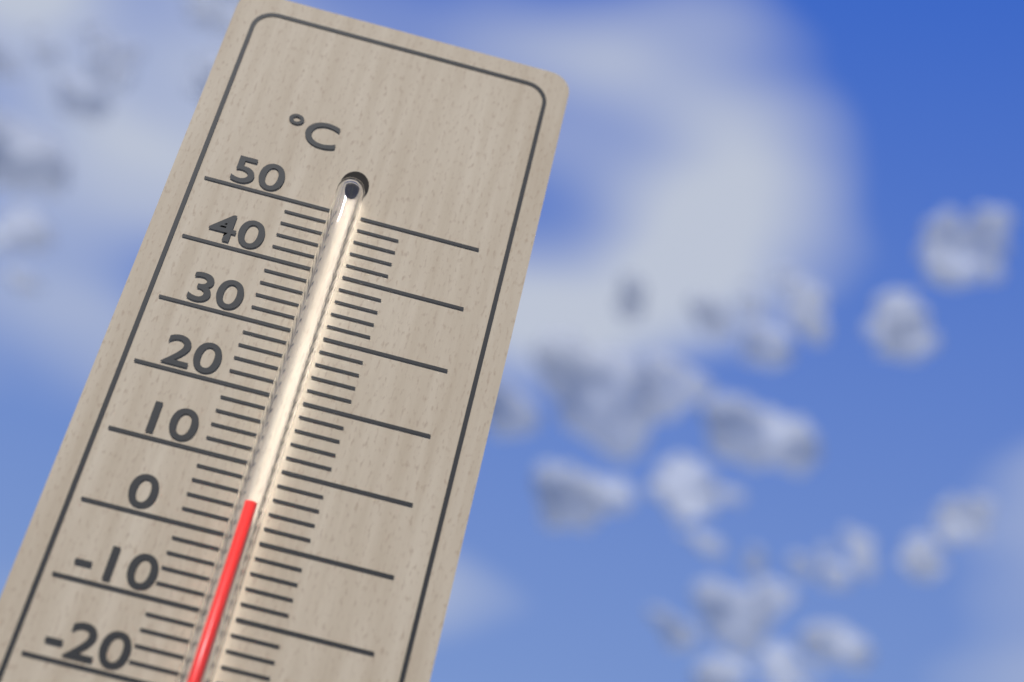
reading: 4 °C
